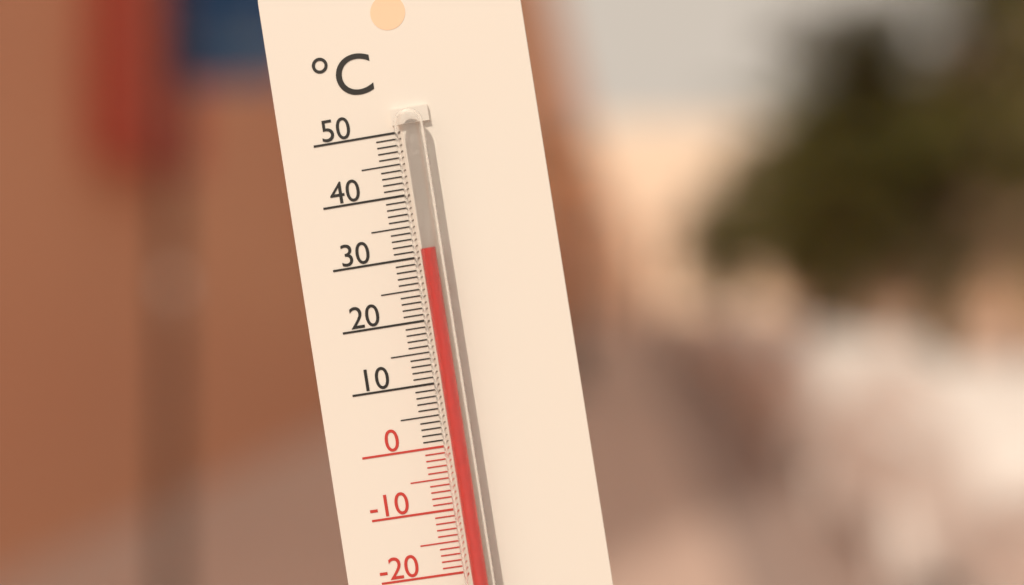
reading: 31 °C
